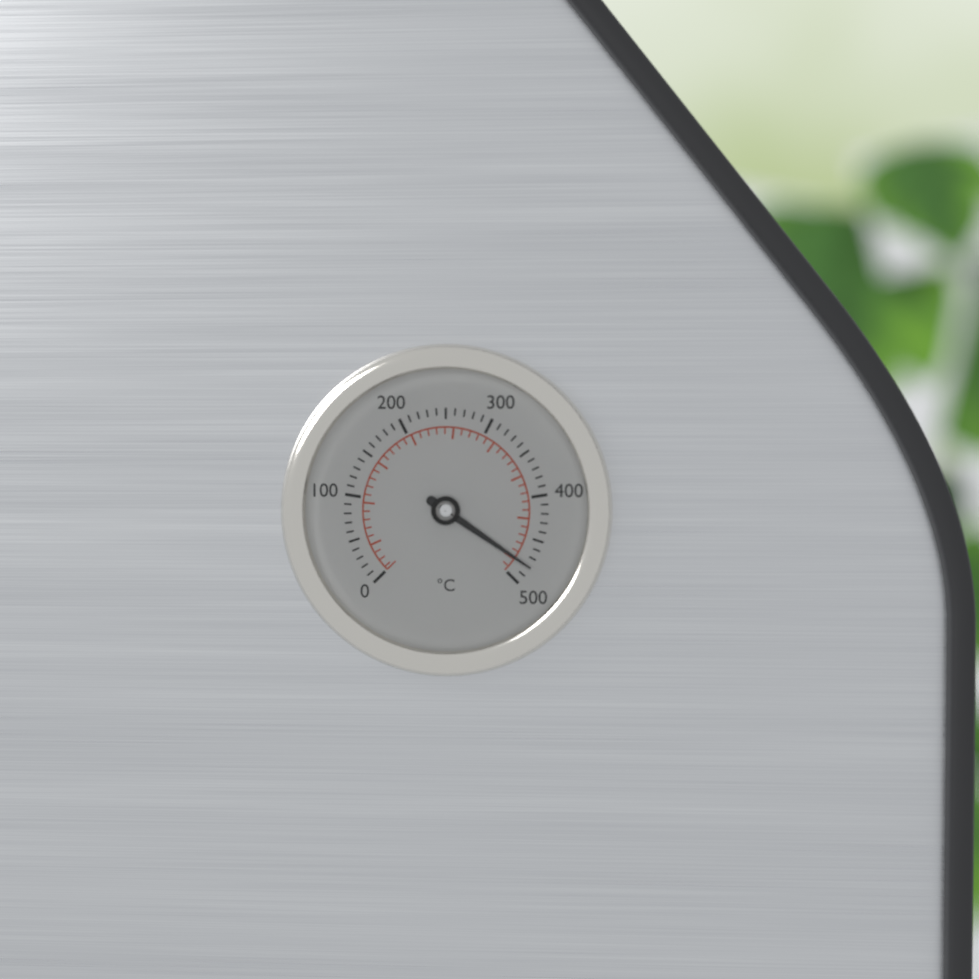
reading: 480 °C
